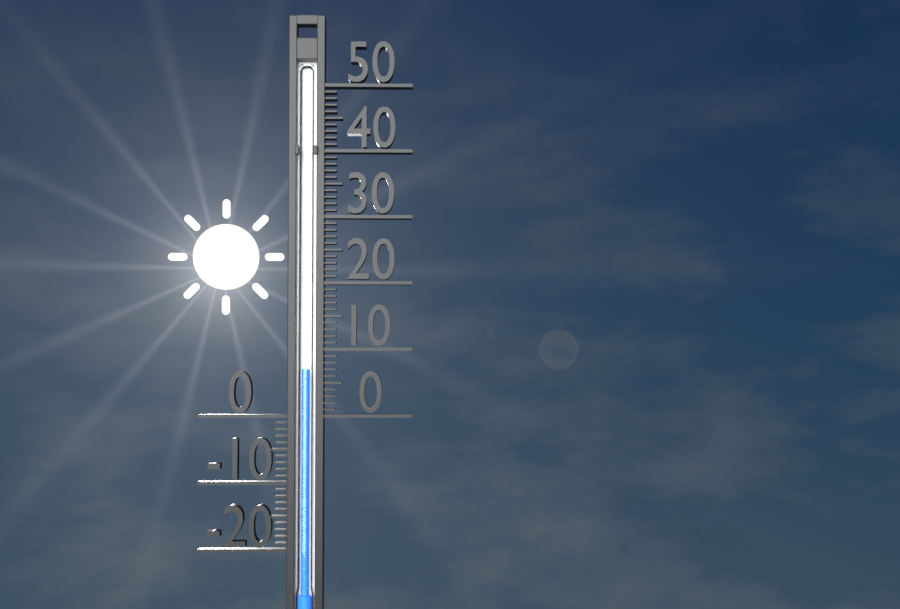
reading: 7 (no unit)
